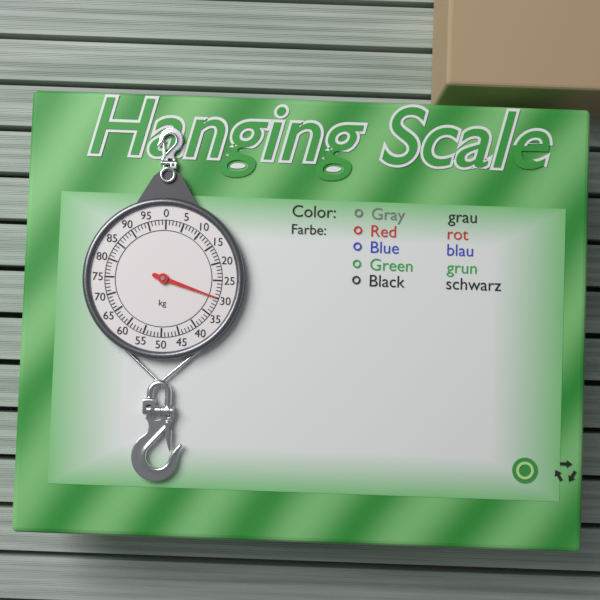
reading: 30 kg
